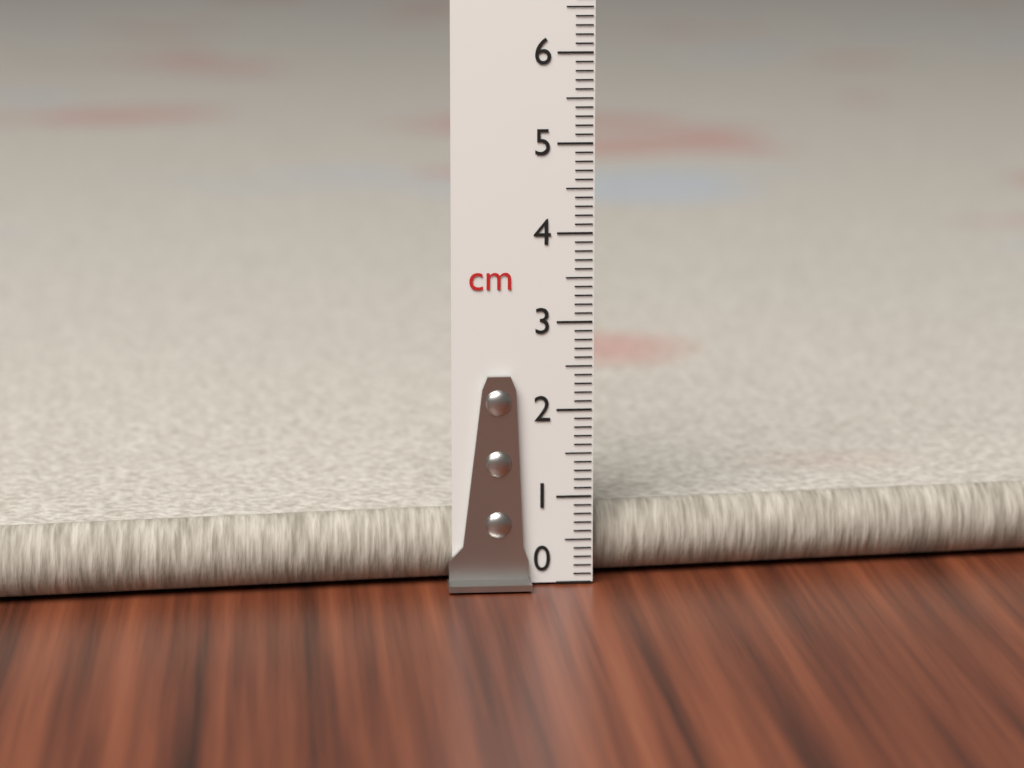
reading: 0.8 cm
